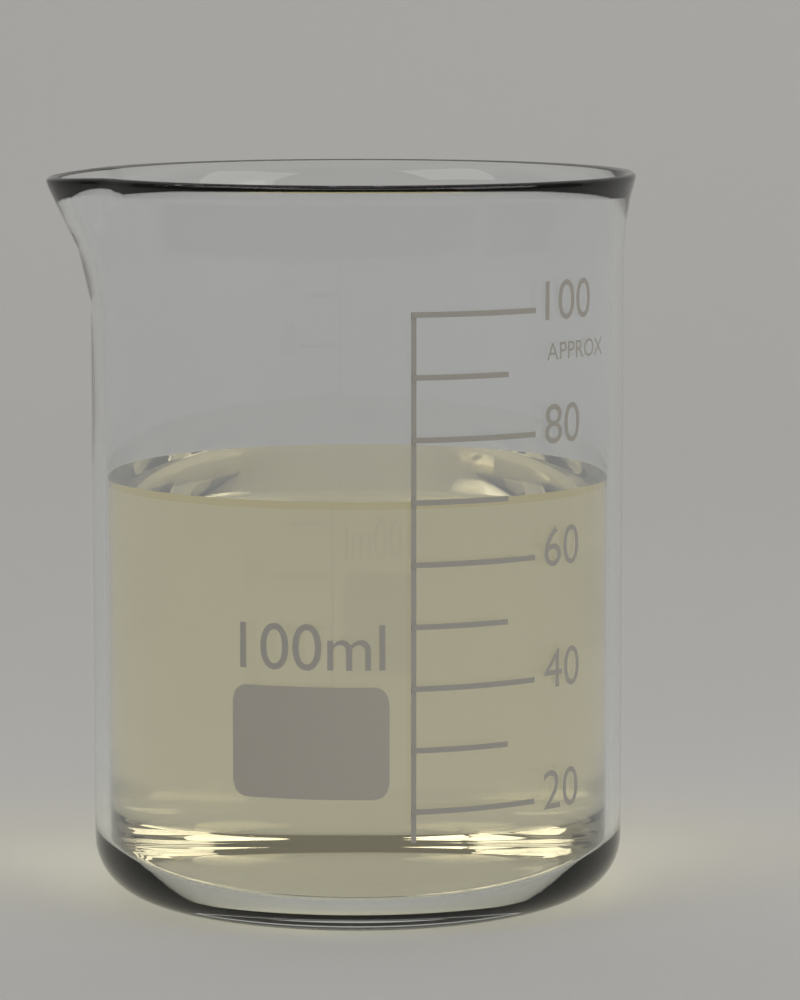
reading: 70 ml
